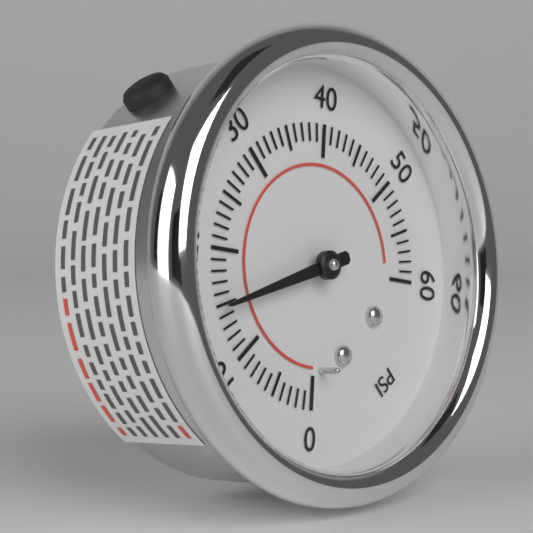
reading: 15 psi
